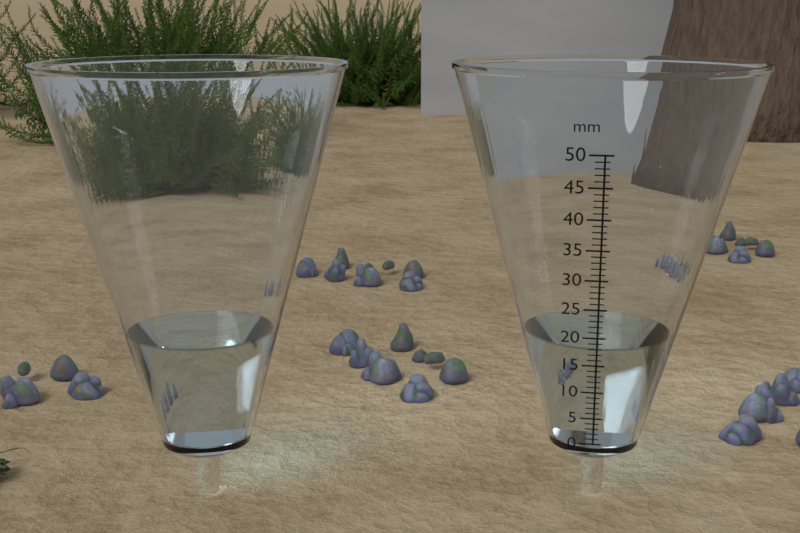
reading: 18 mm
